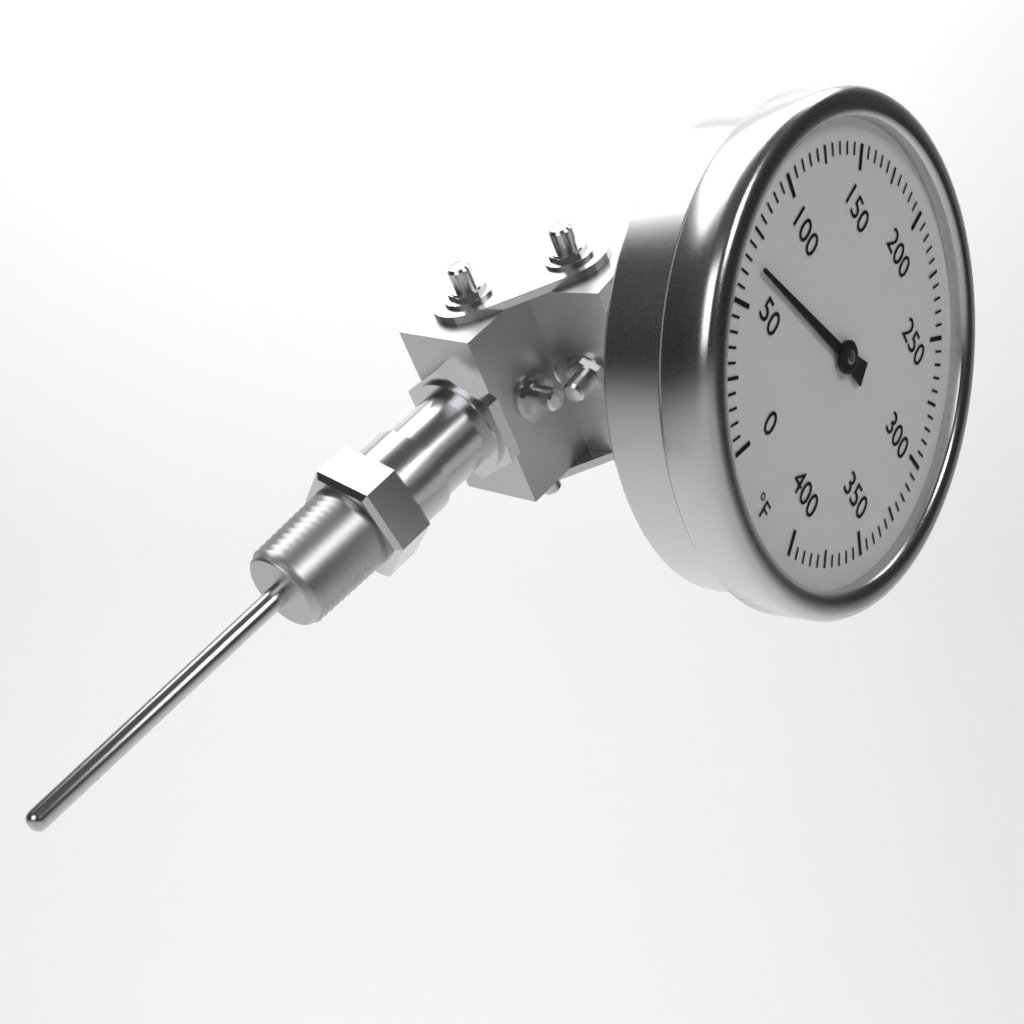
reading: 65 °F
